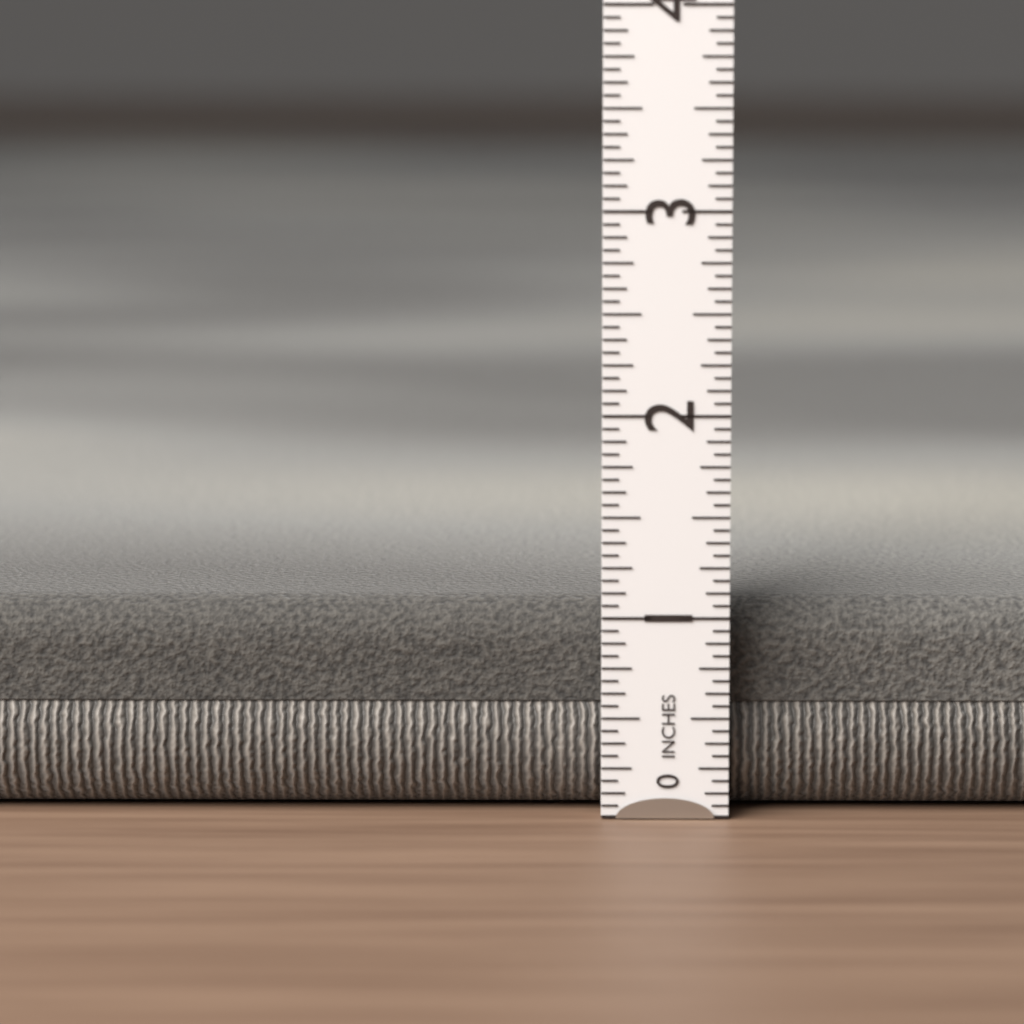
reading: 1.0625 in
